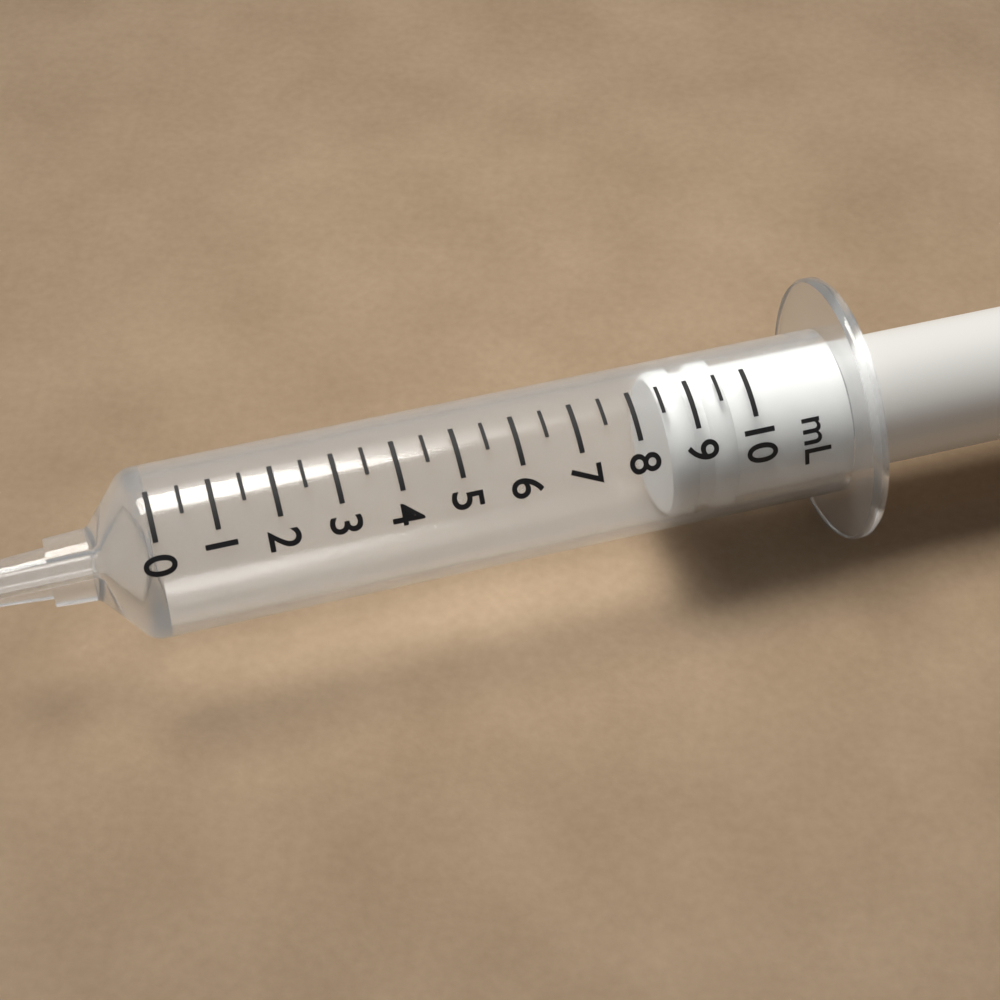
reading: 8.5 mL
